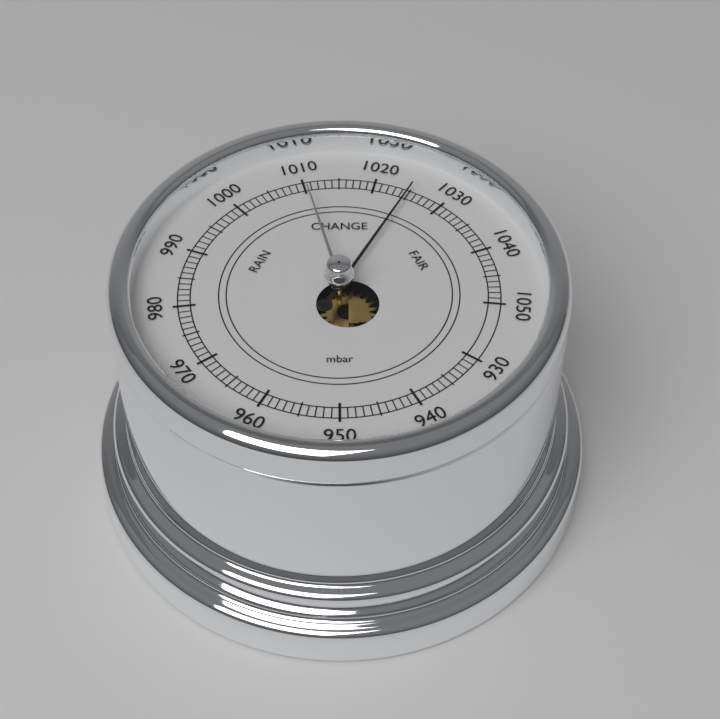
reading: 1025 mbar
